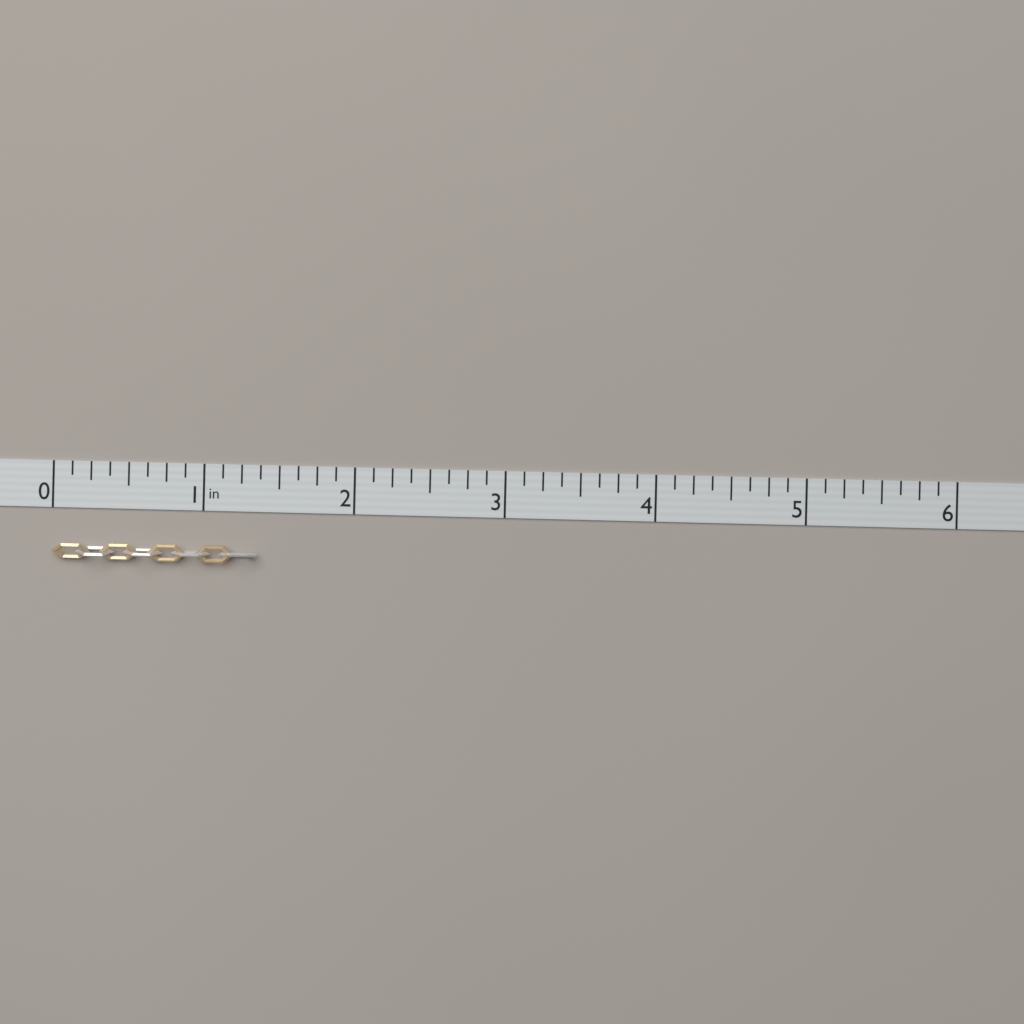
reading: 1.375 in
